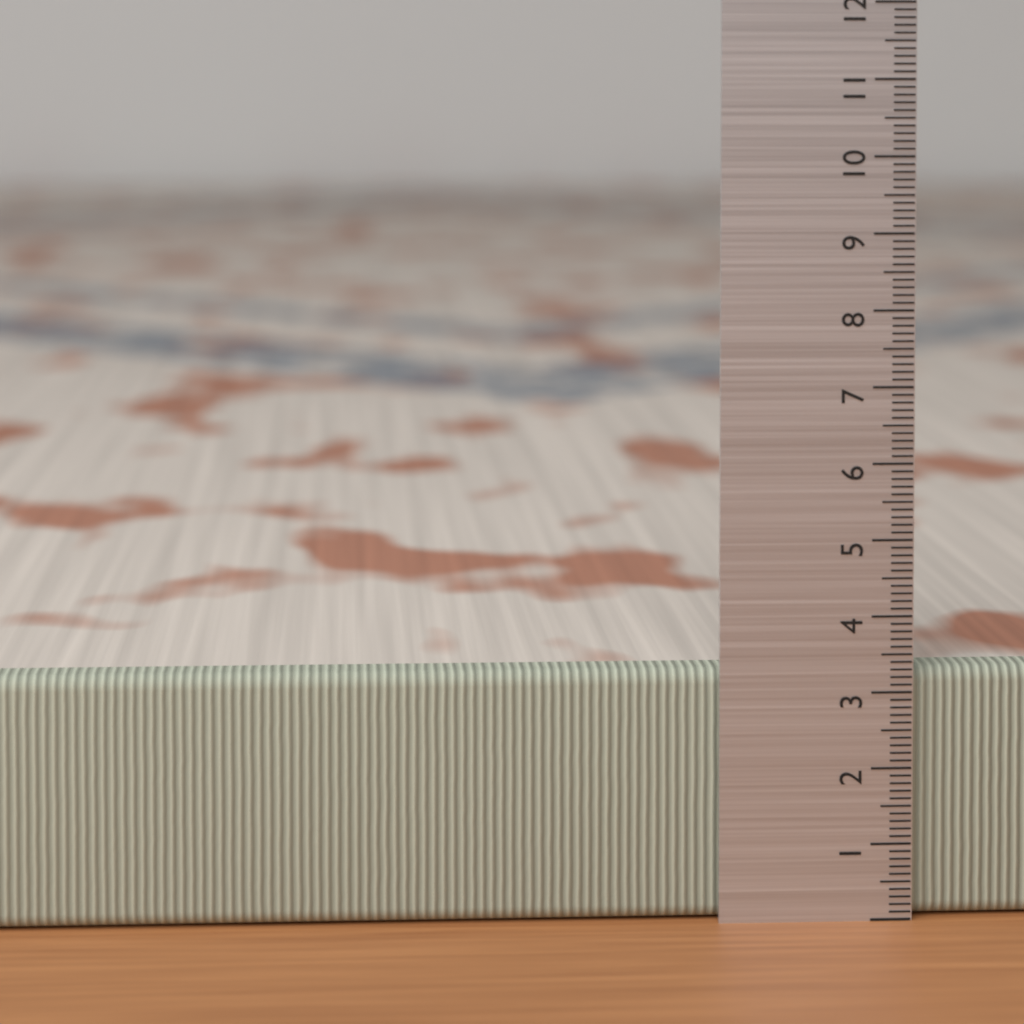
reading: 3.3 (no unit)
